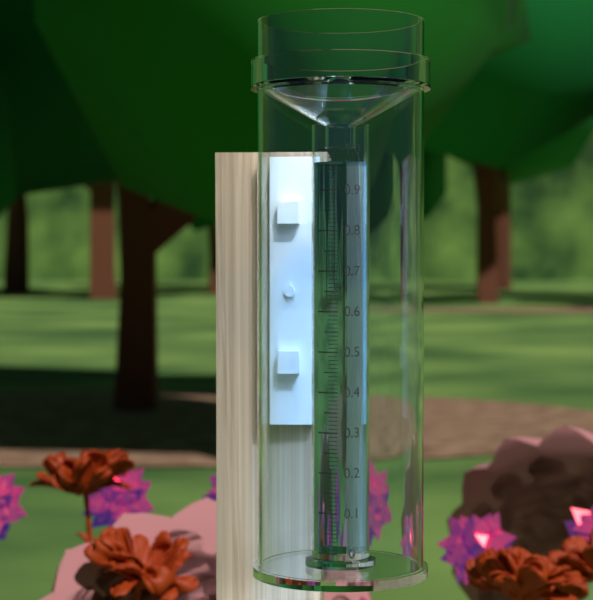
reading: 0.97 (no unit)
